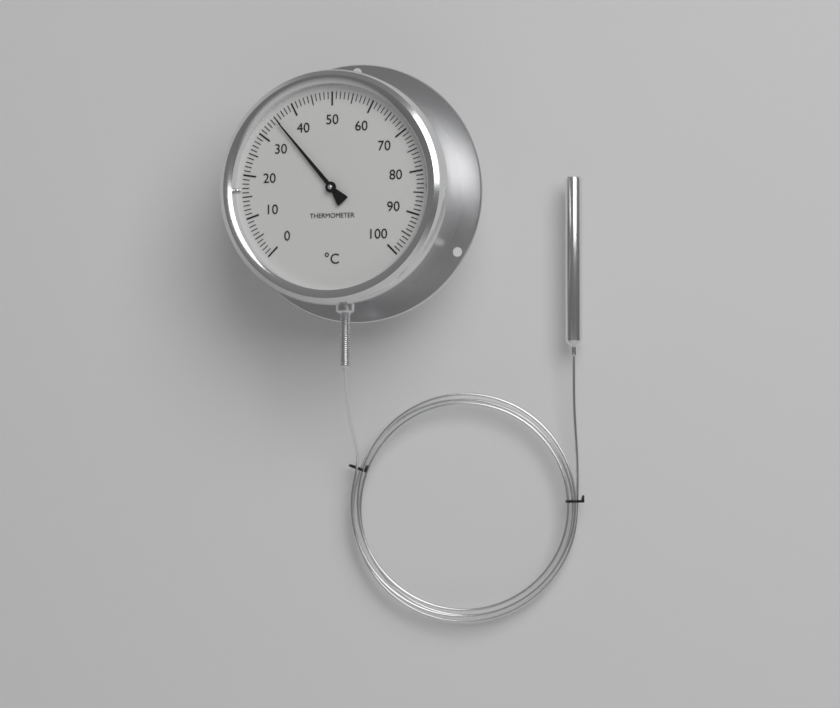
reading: 35 °C
